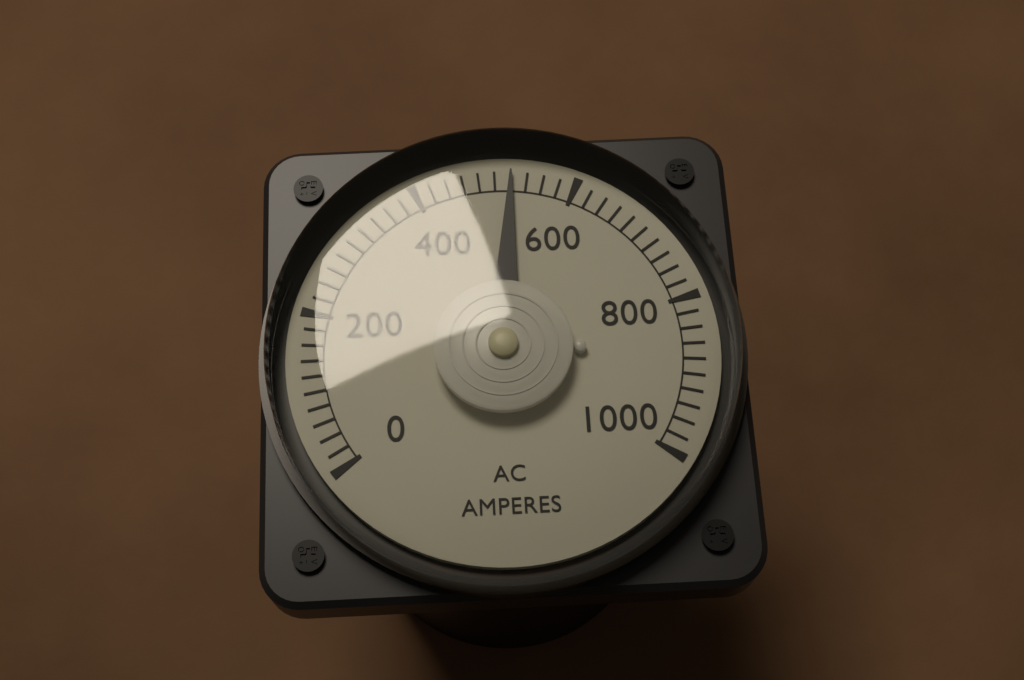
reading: 520 A
